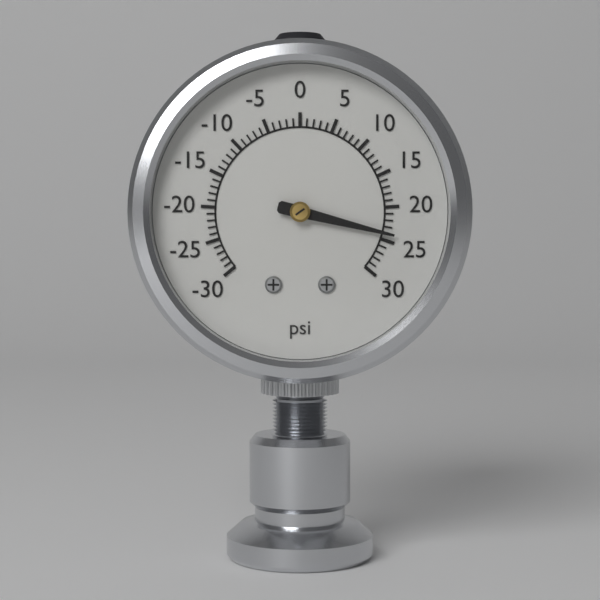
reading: 24 psi
